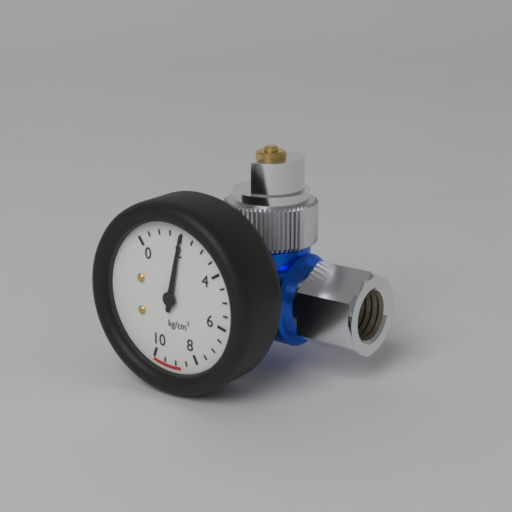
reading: 2.0 kg/cm²
